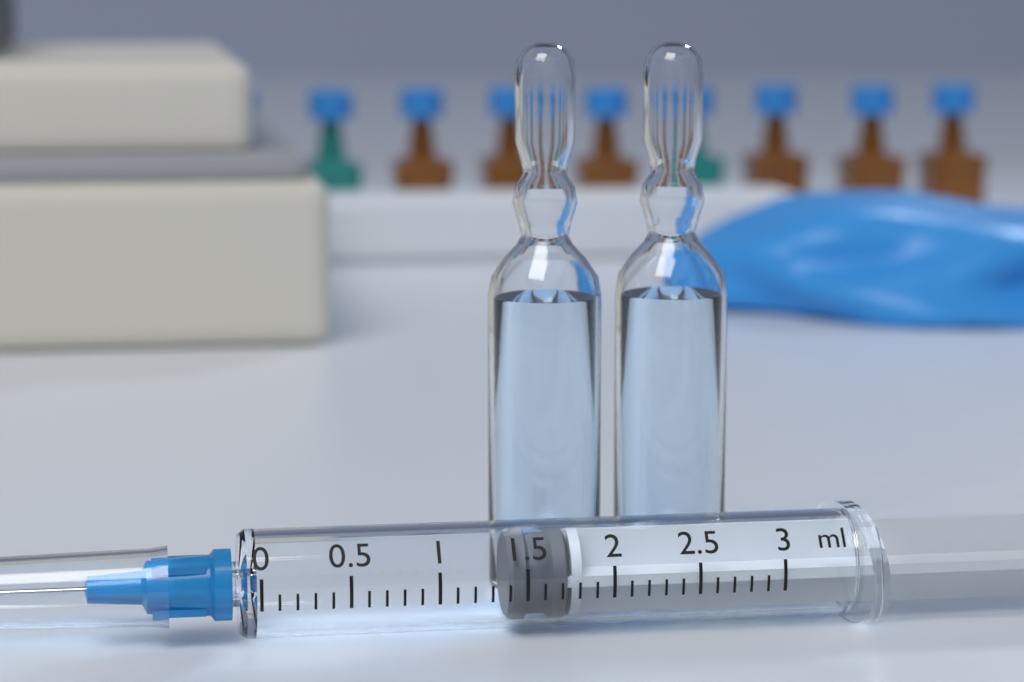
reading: 1.4 ml
